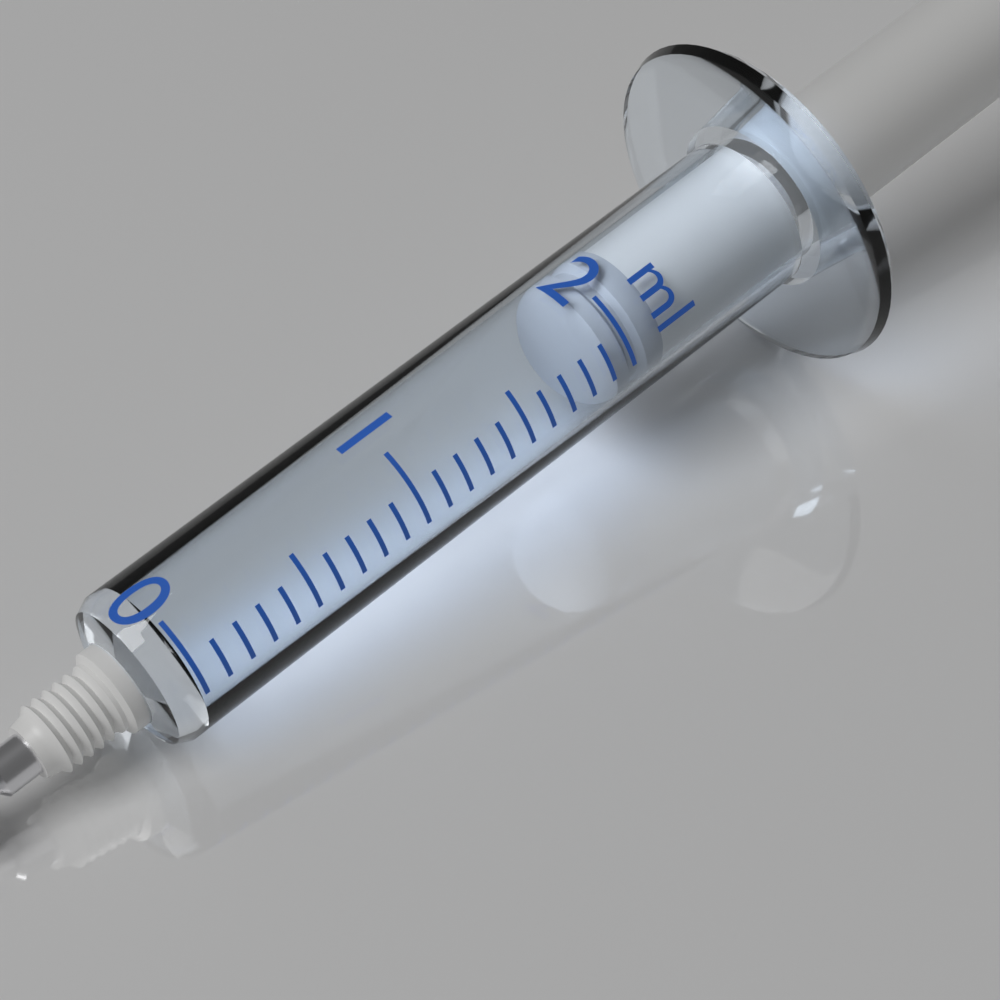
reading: 1.9 ml
